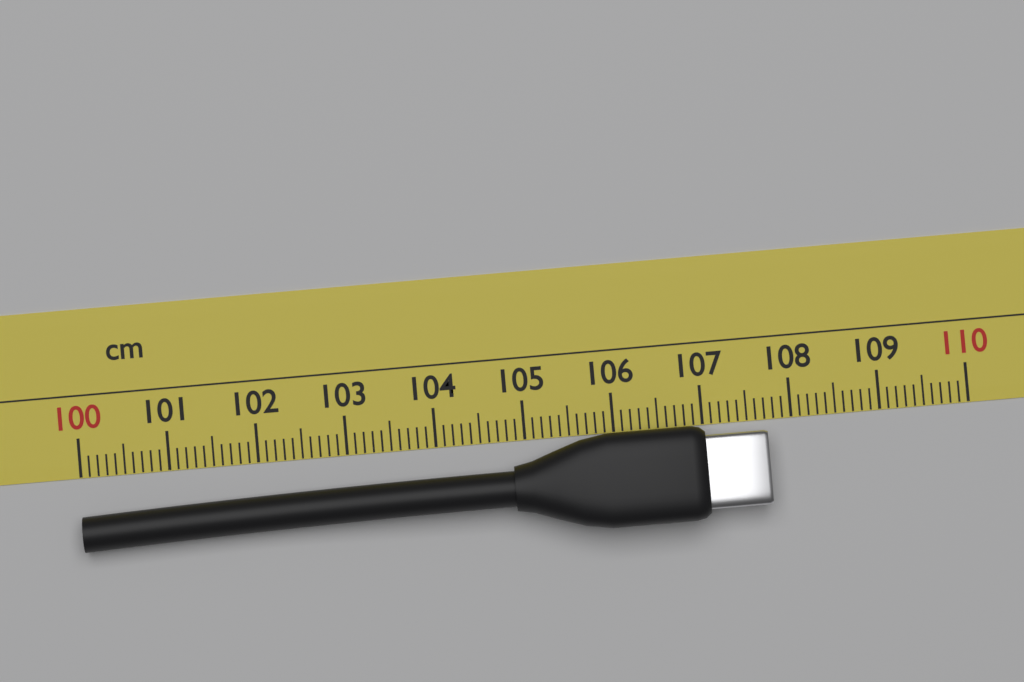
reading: 107.7 cm
